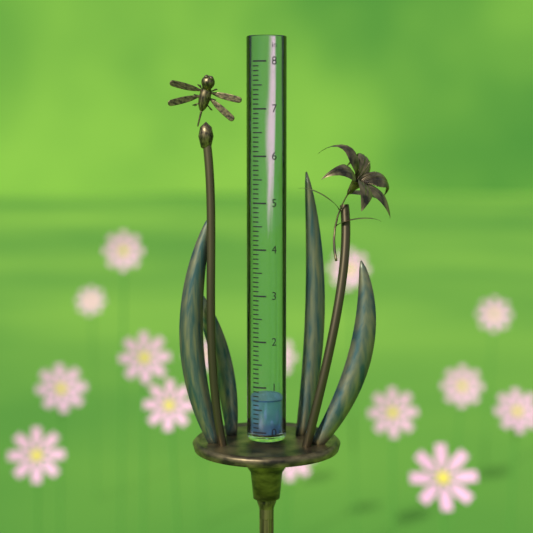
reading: 0.7 in
